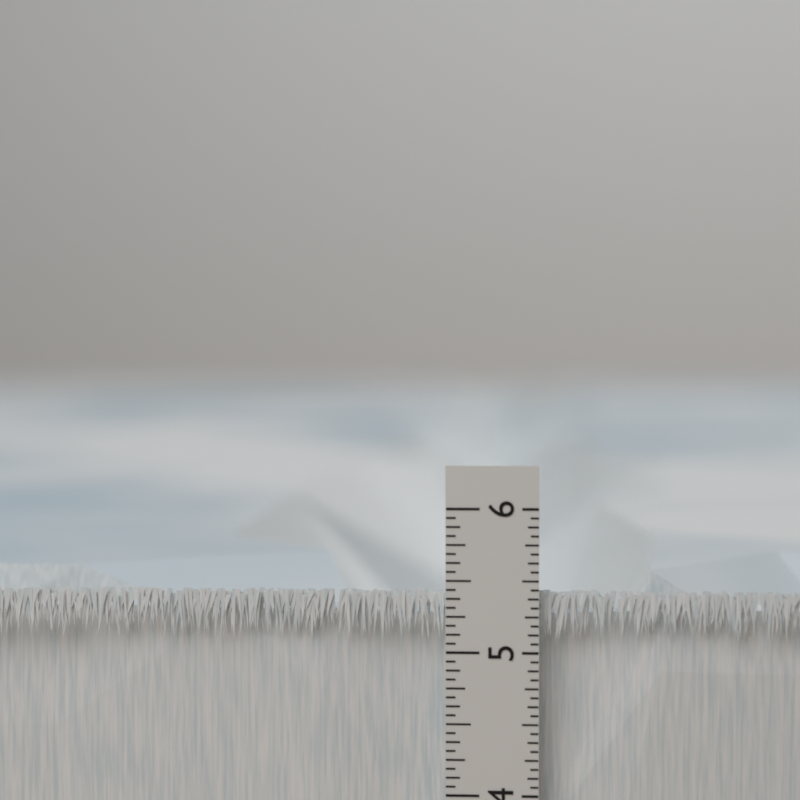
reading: 5.4375 in
